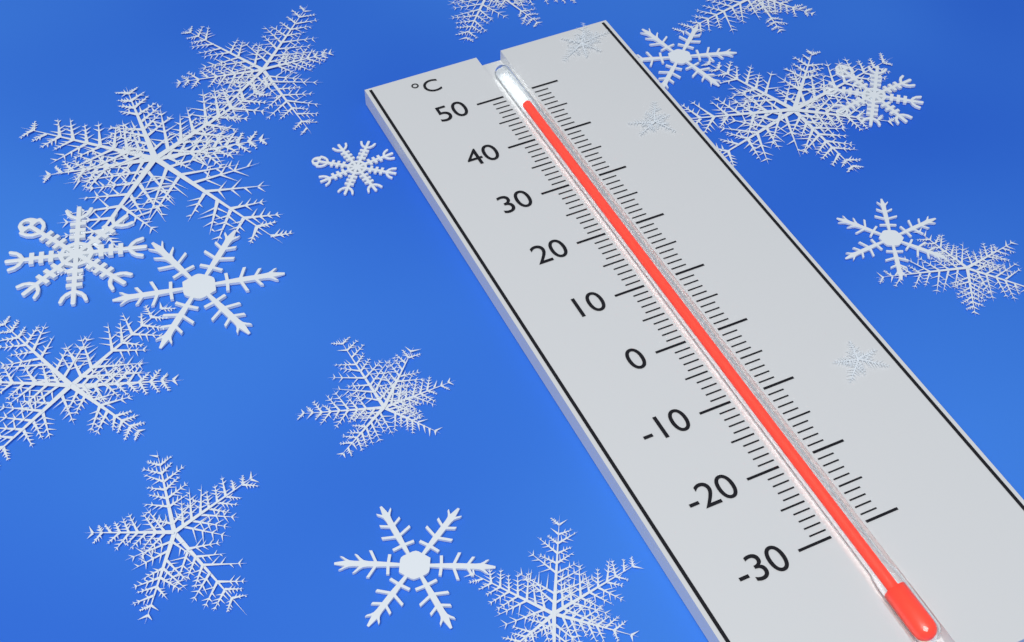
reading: 47 °C
